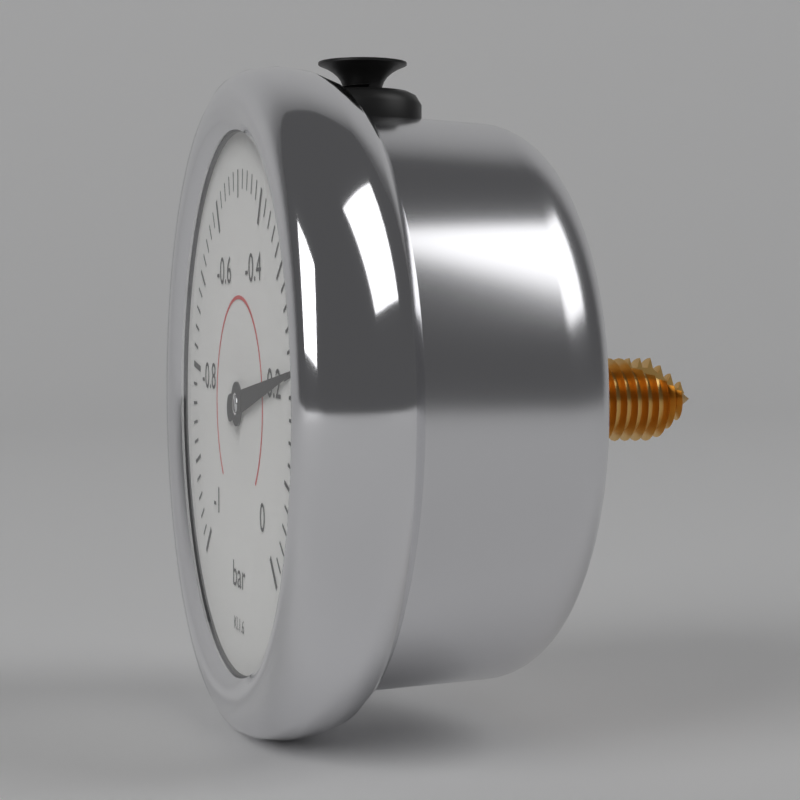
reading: -0.20 bar
